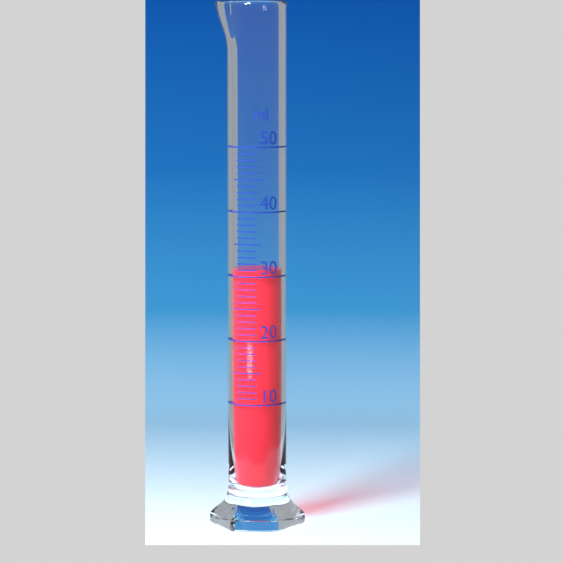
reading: 31 ml
